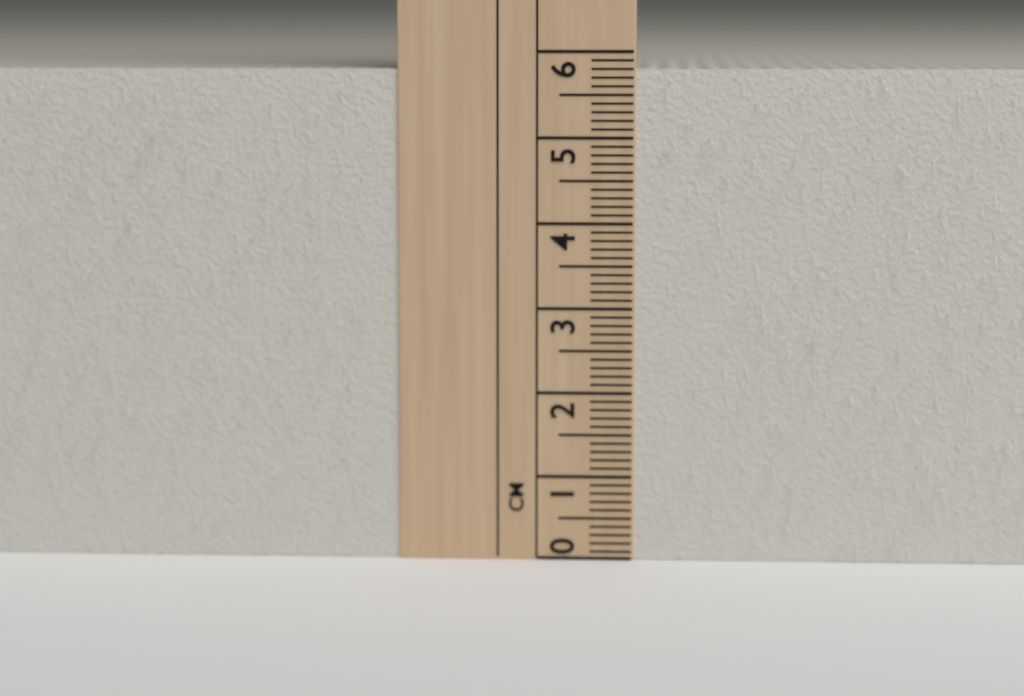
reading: 5.8 cm
